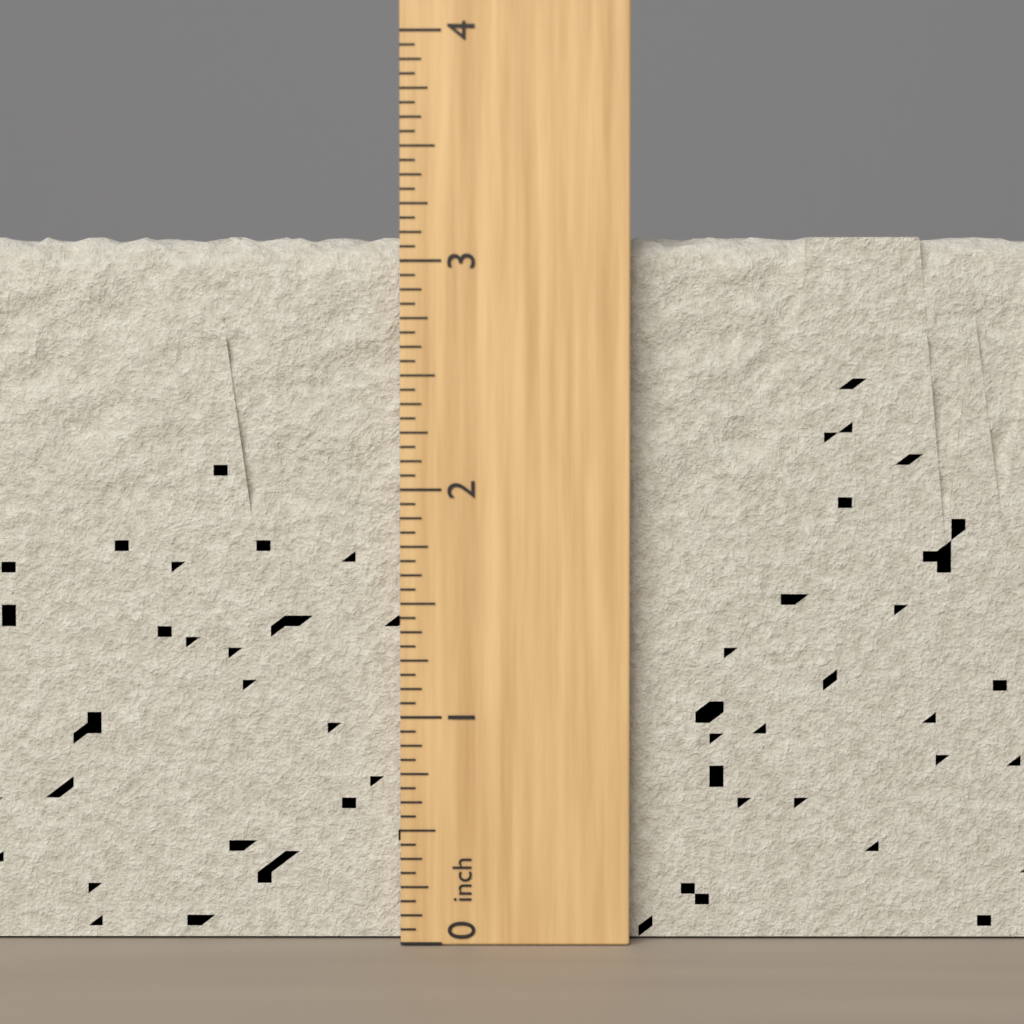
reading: 3.1250 inch
